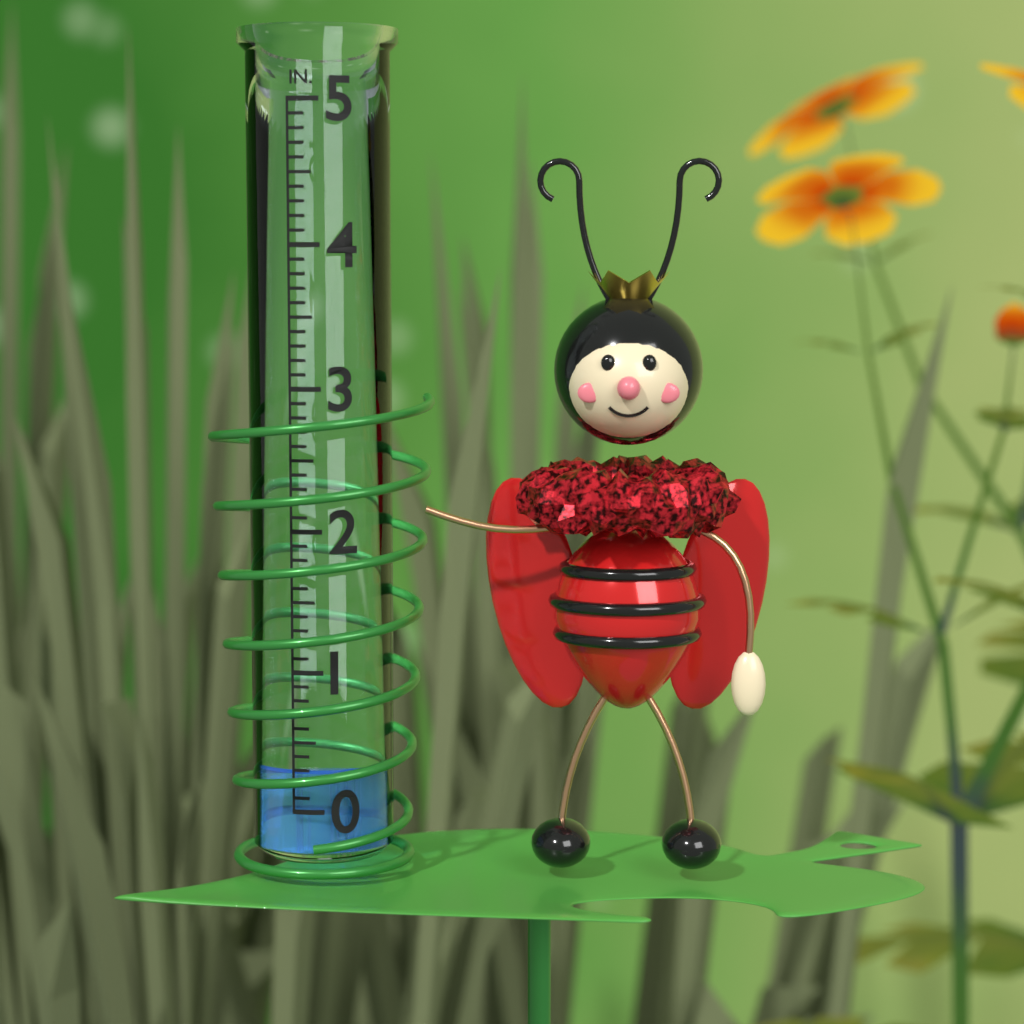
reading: 0.3 in
